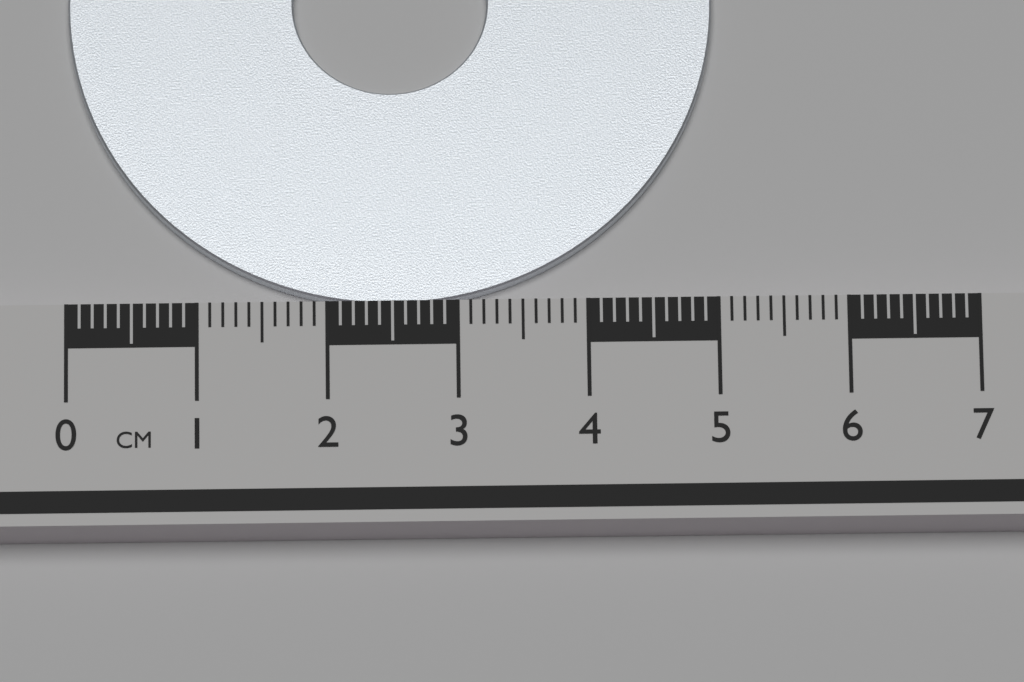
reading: 5.0 cm
